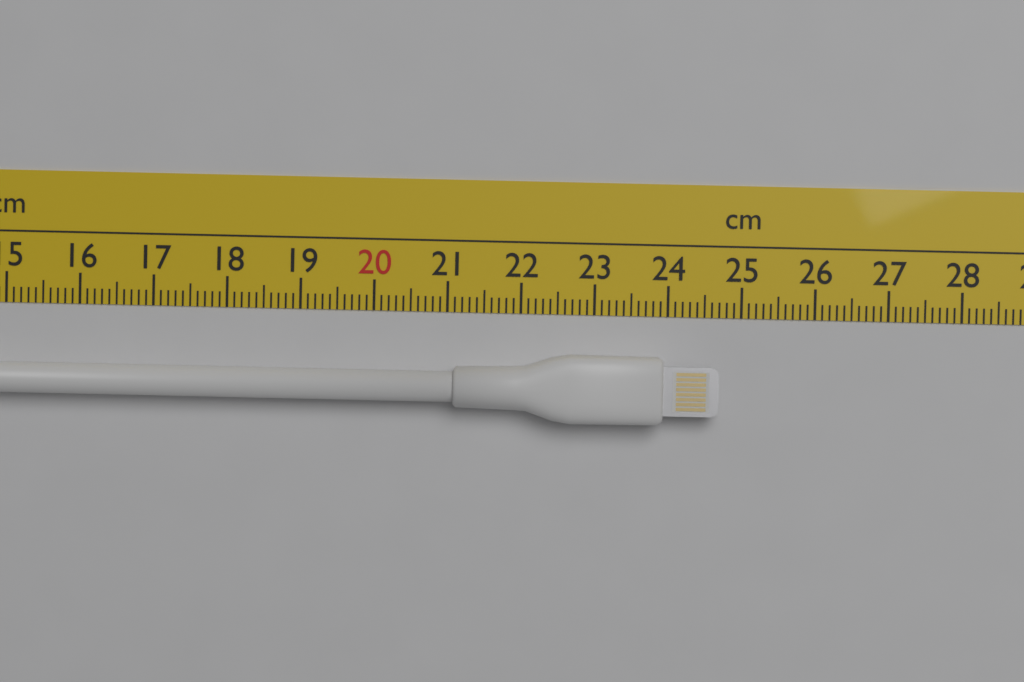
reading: 24.7 cm
